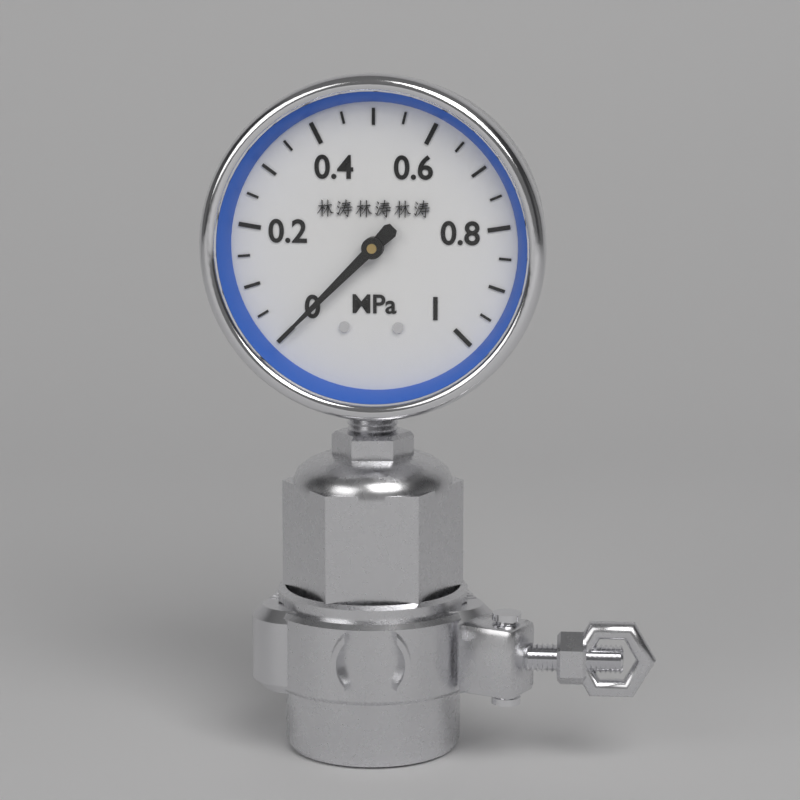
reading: 0.00 MPa
